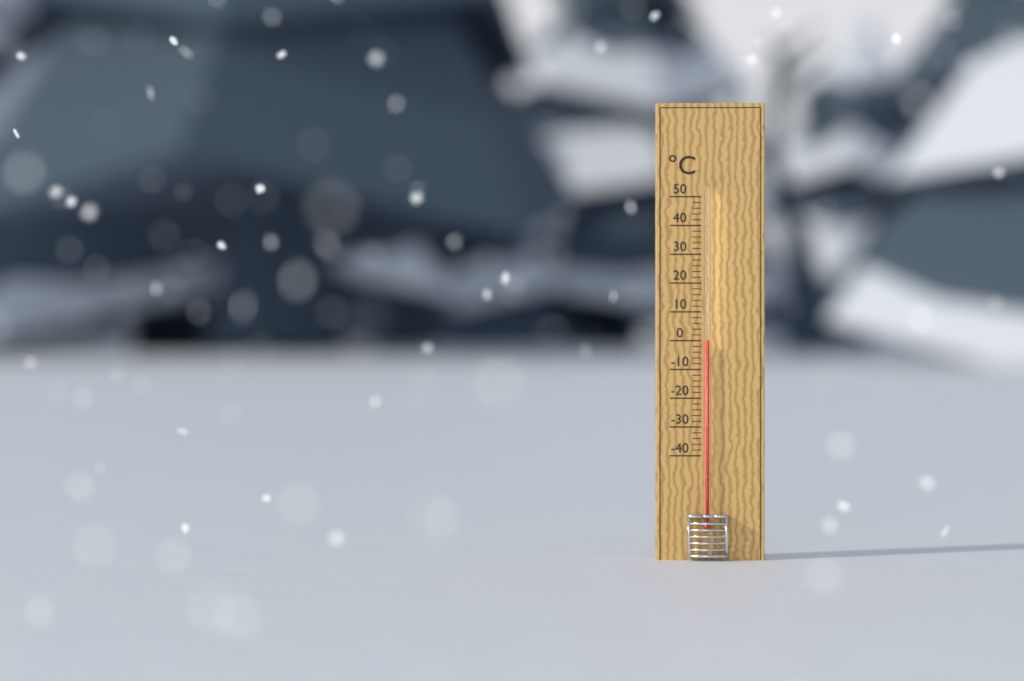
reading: 0 °C
